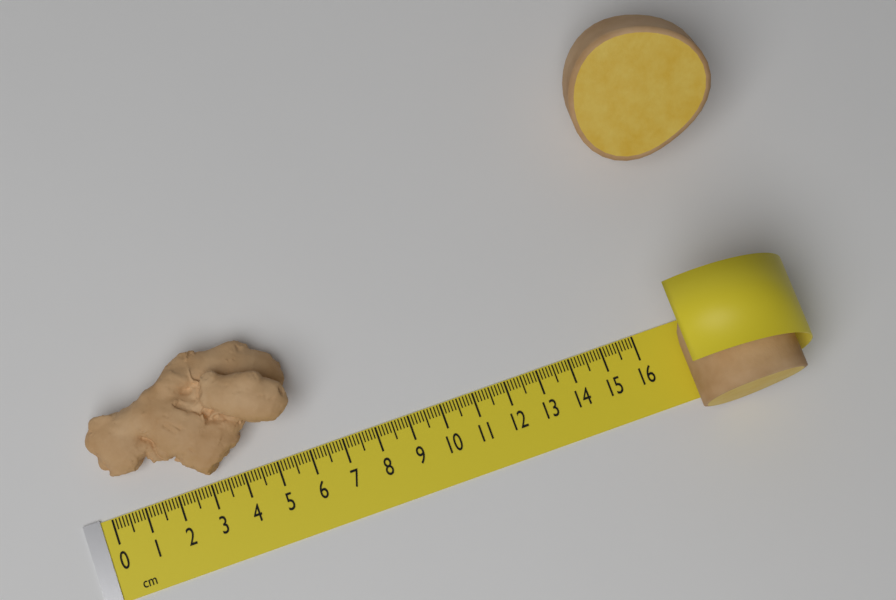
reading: 6.0 cm
